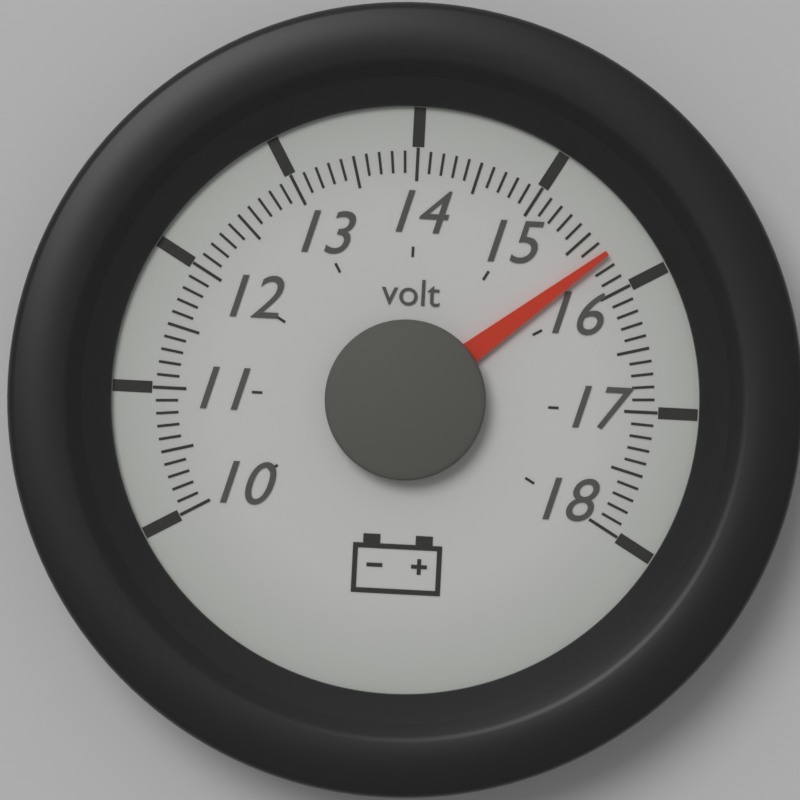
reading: 15.7 volt
